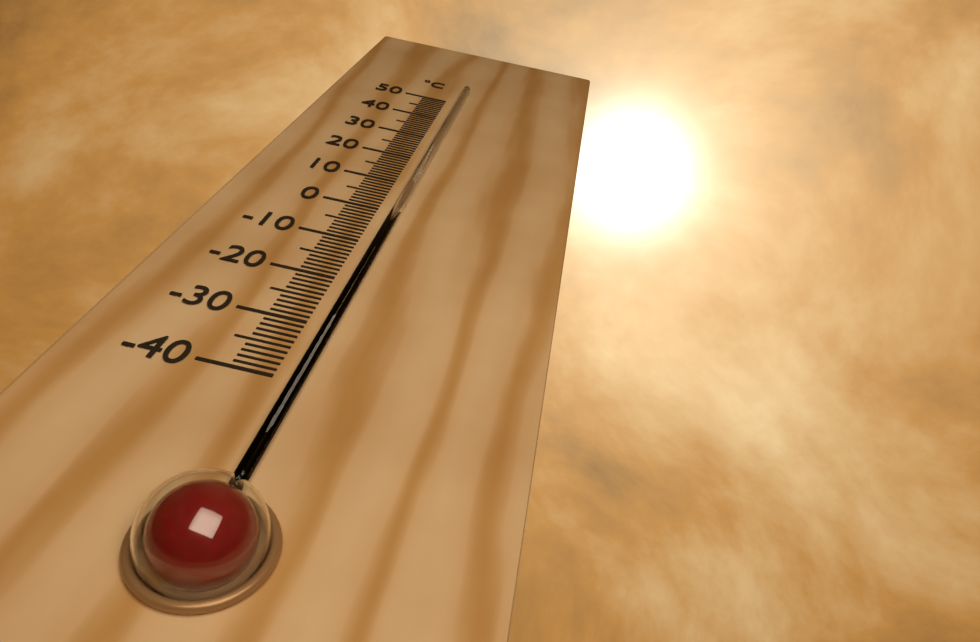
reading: -3 °C
